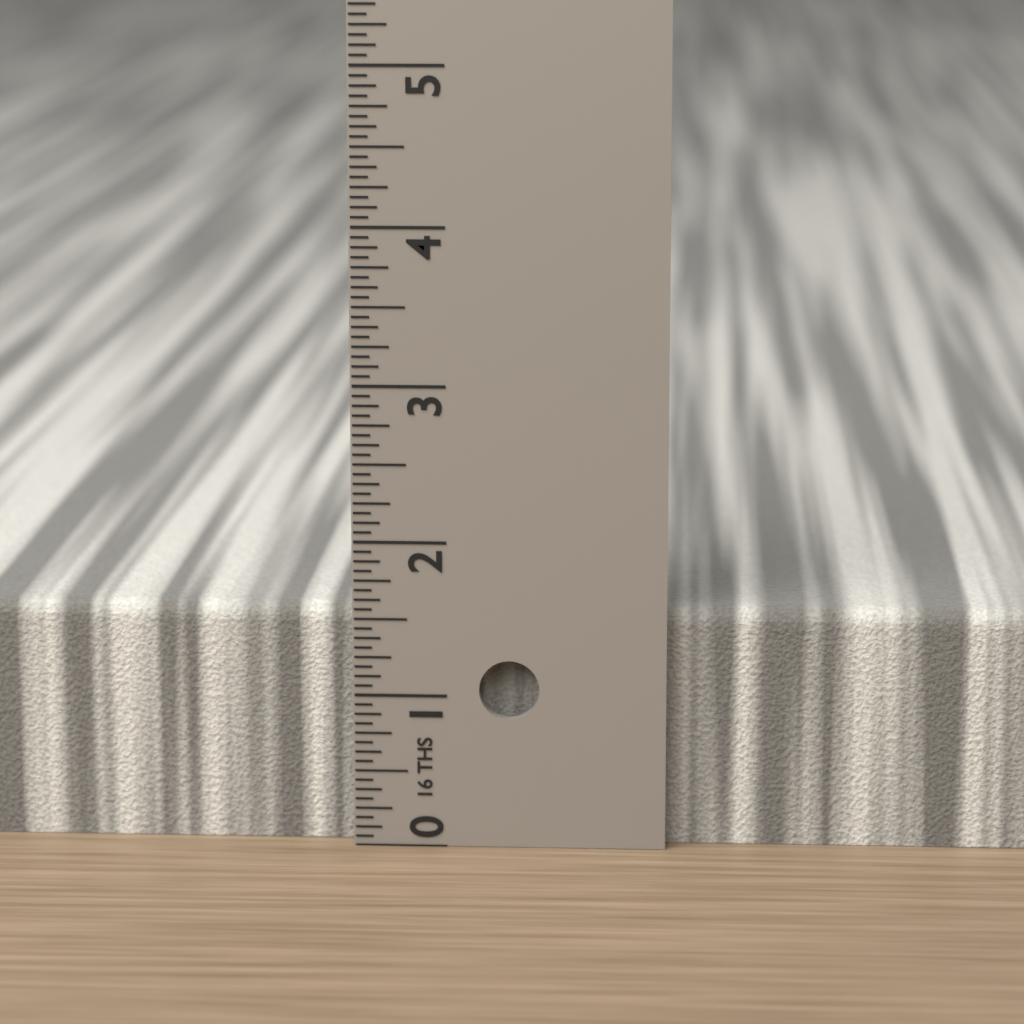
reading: 1.5625 in
